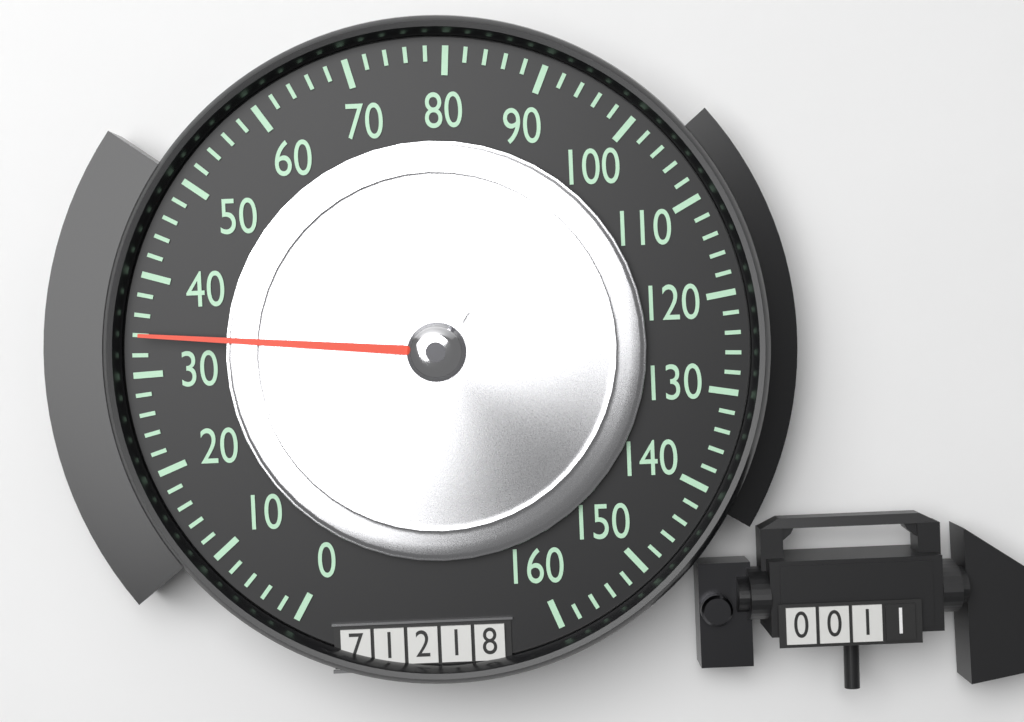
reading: 34 (no unit)
